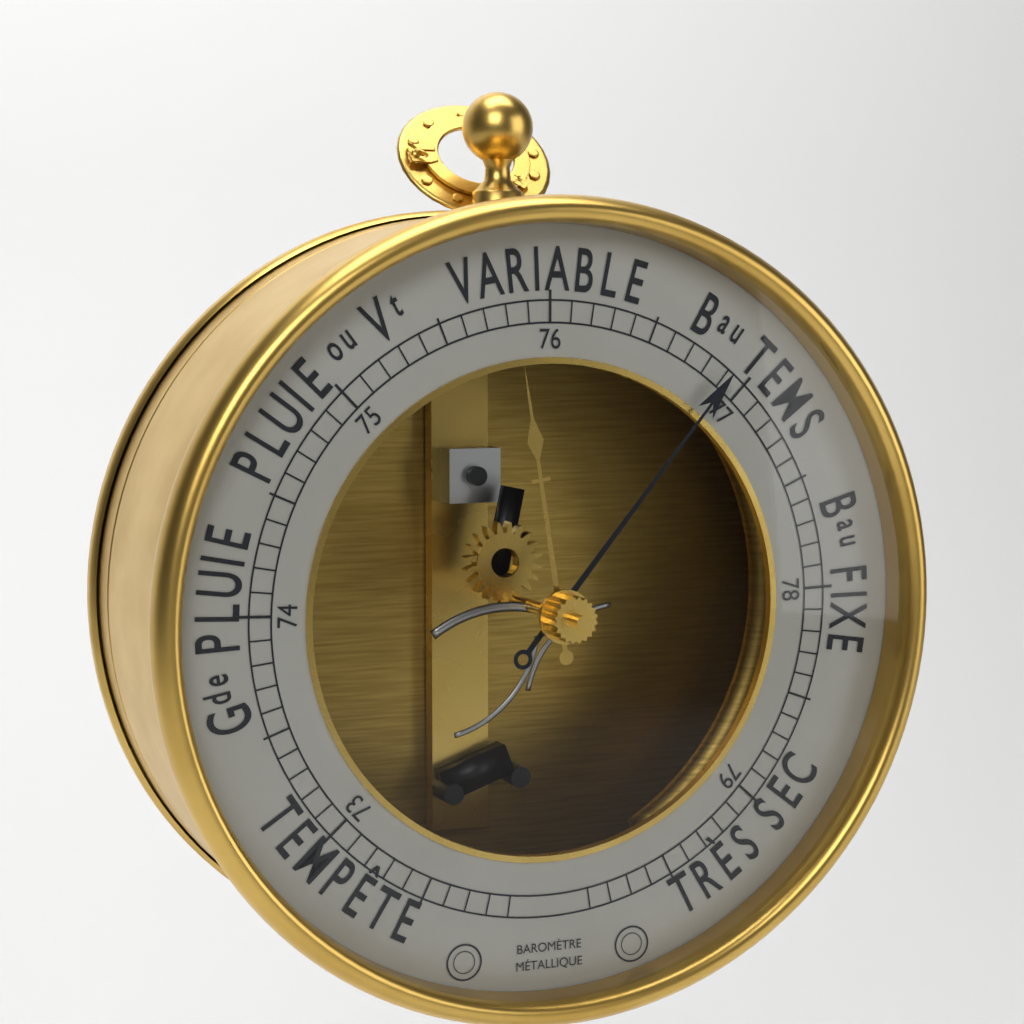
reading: 76.9 (no unit)
